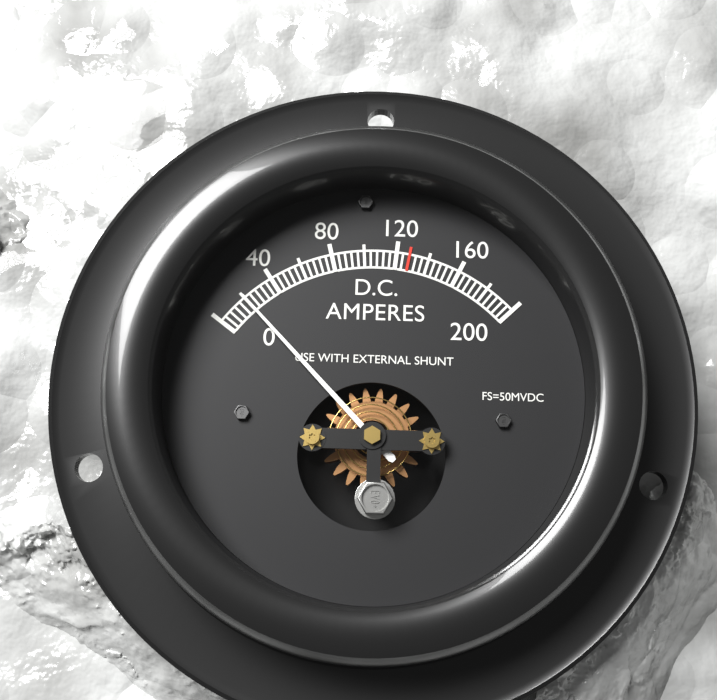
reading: 20 A
